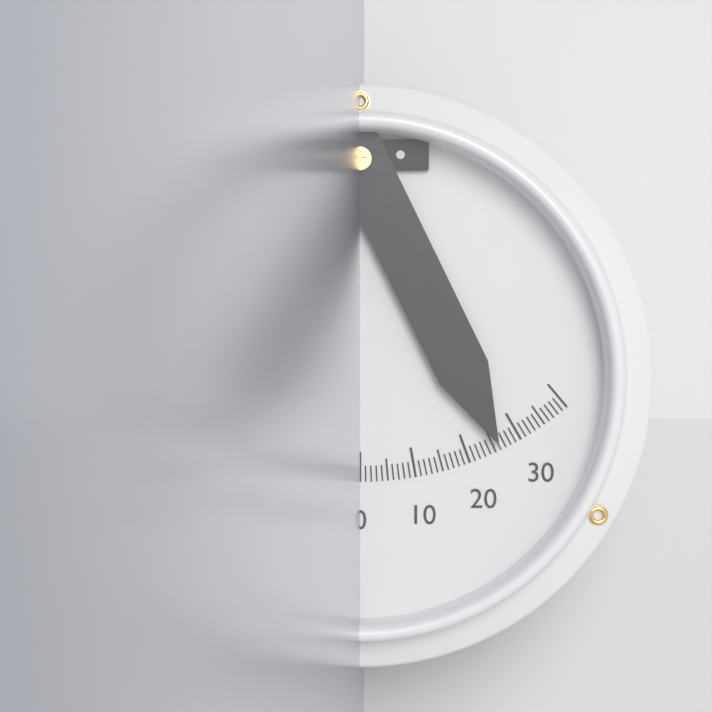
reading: 26 (no unit)
